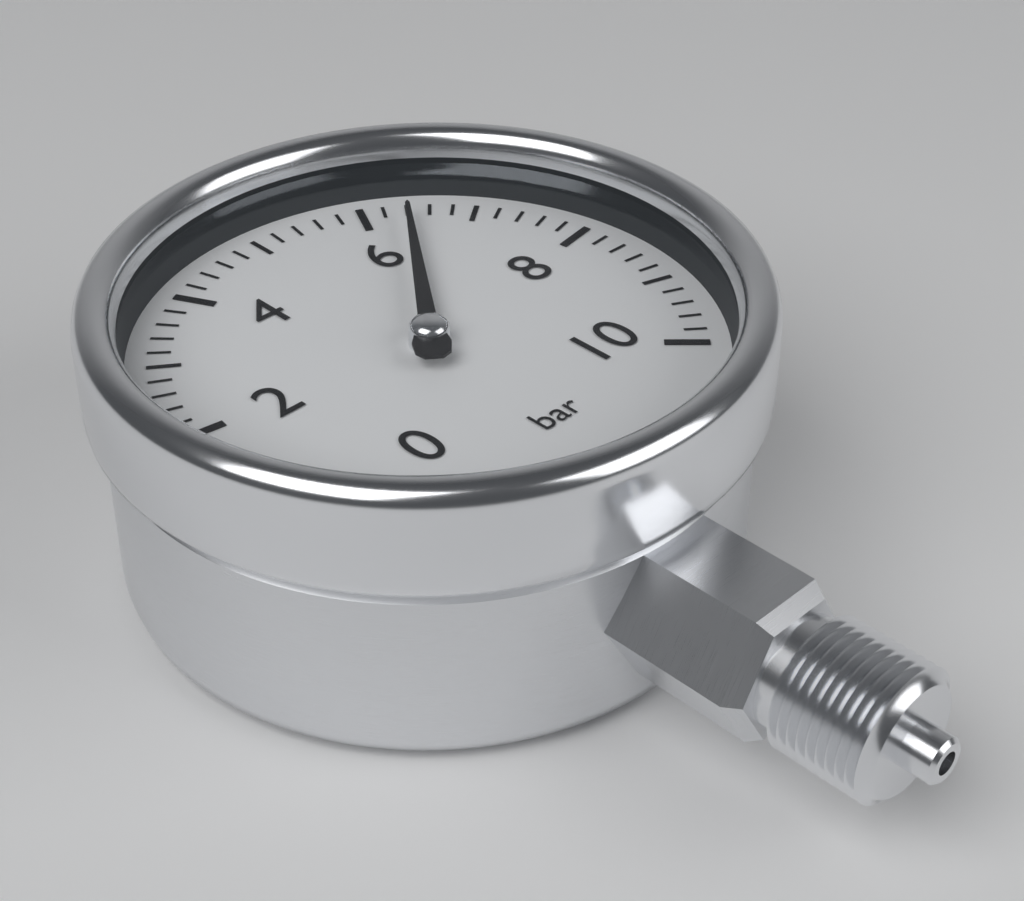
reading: 6.4 bar
